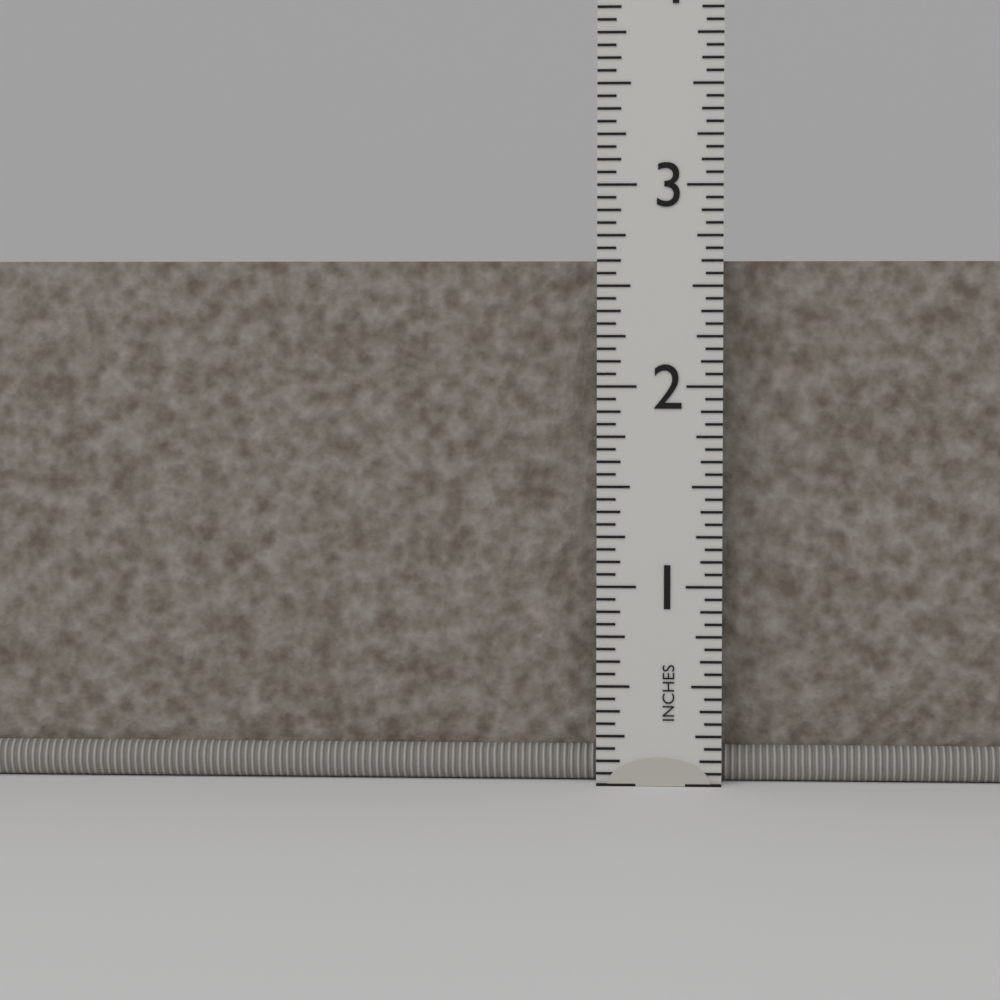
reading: 2.6250 in
